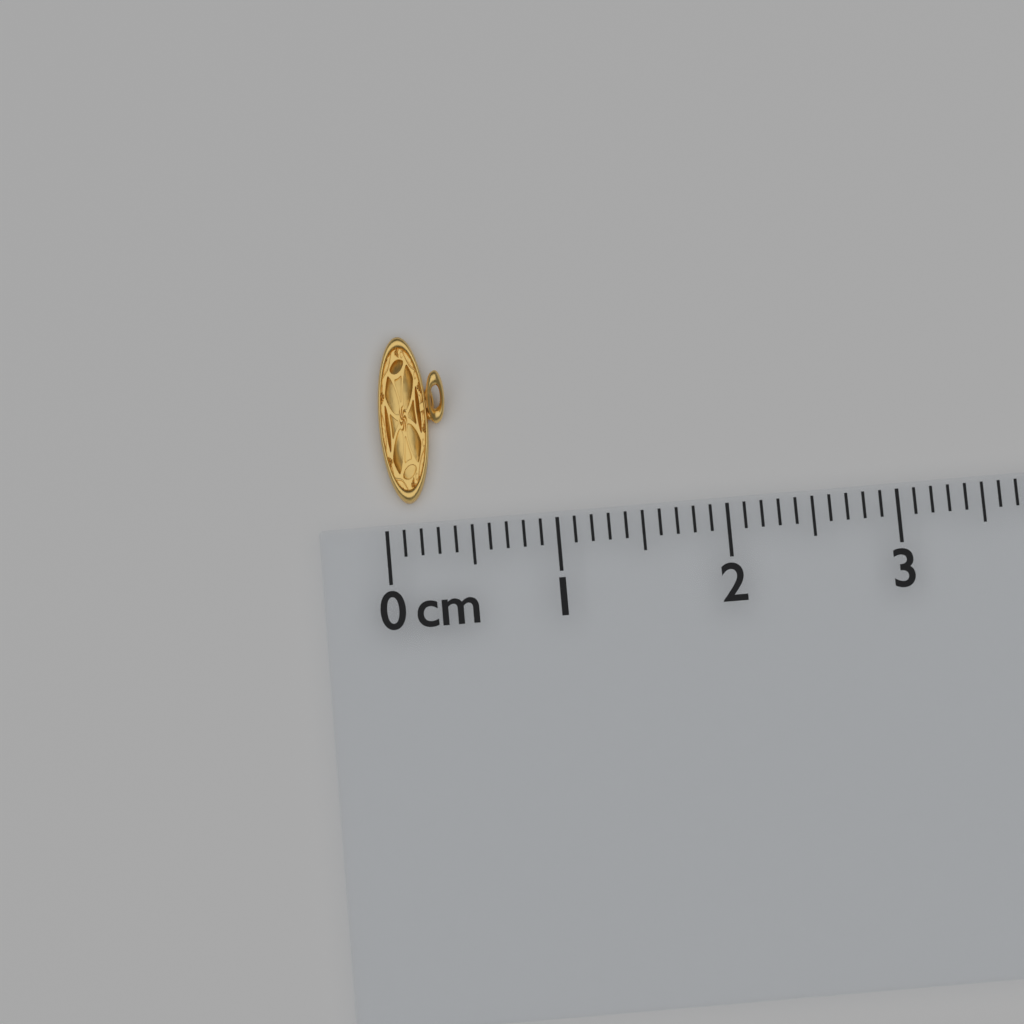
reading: 0.4 cm
